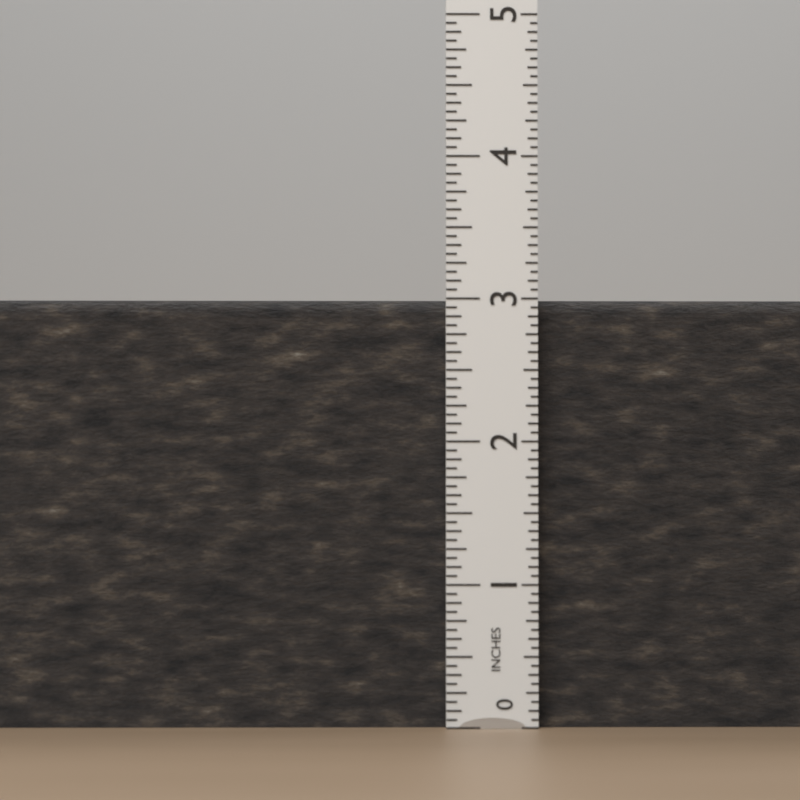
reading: 3.0000 in
